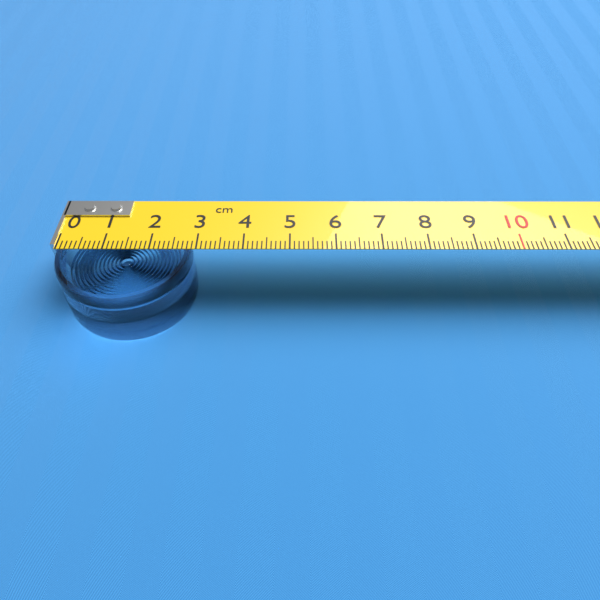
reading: 2.9 cm
